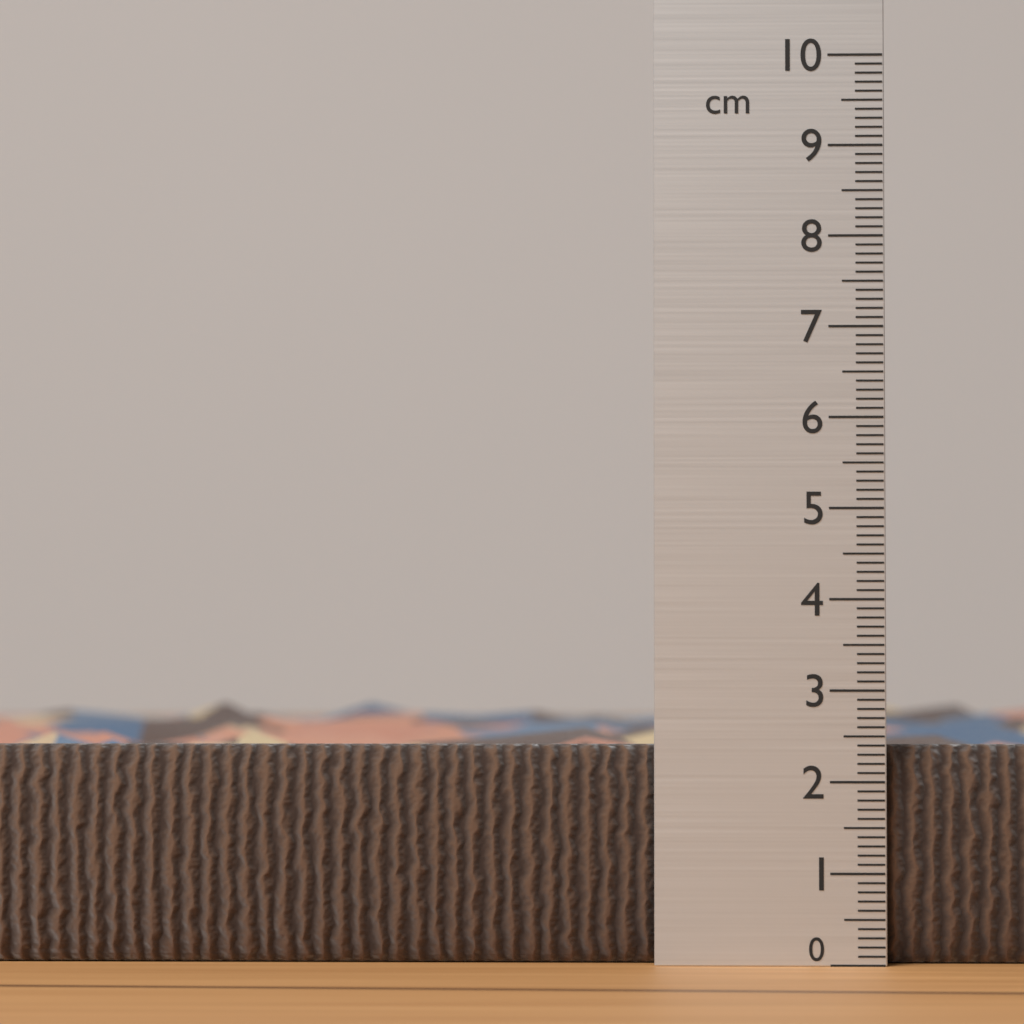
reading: 2.4 cm
